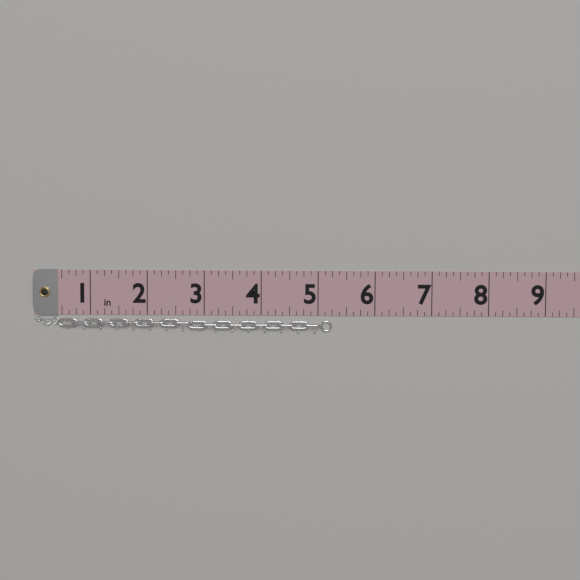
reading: 5.250 in
